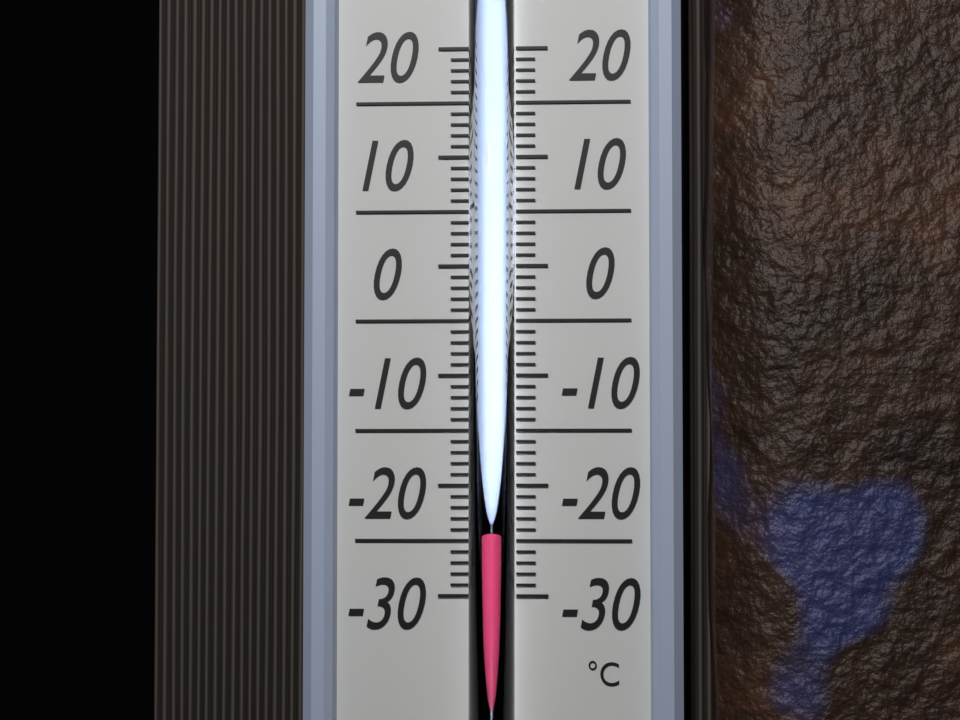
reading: -24 °C
